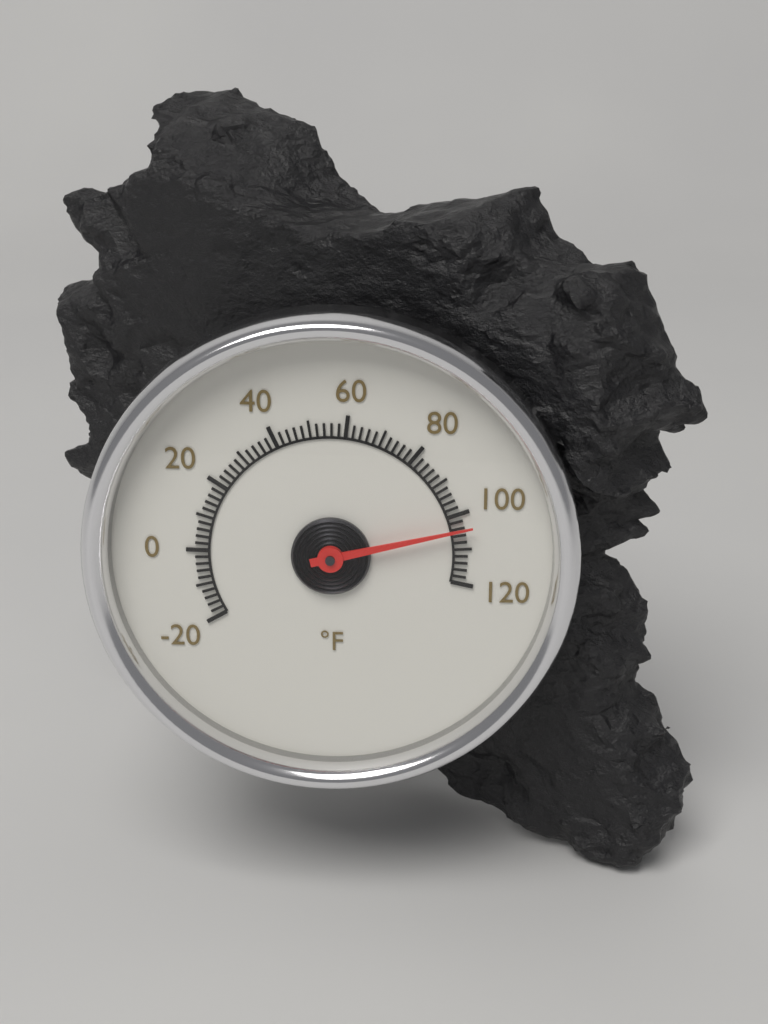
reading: 104 °F
